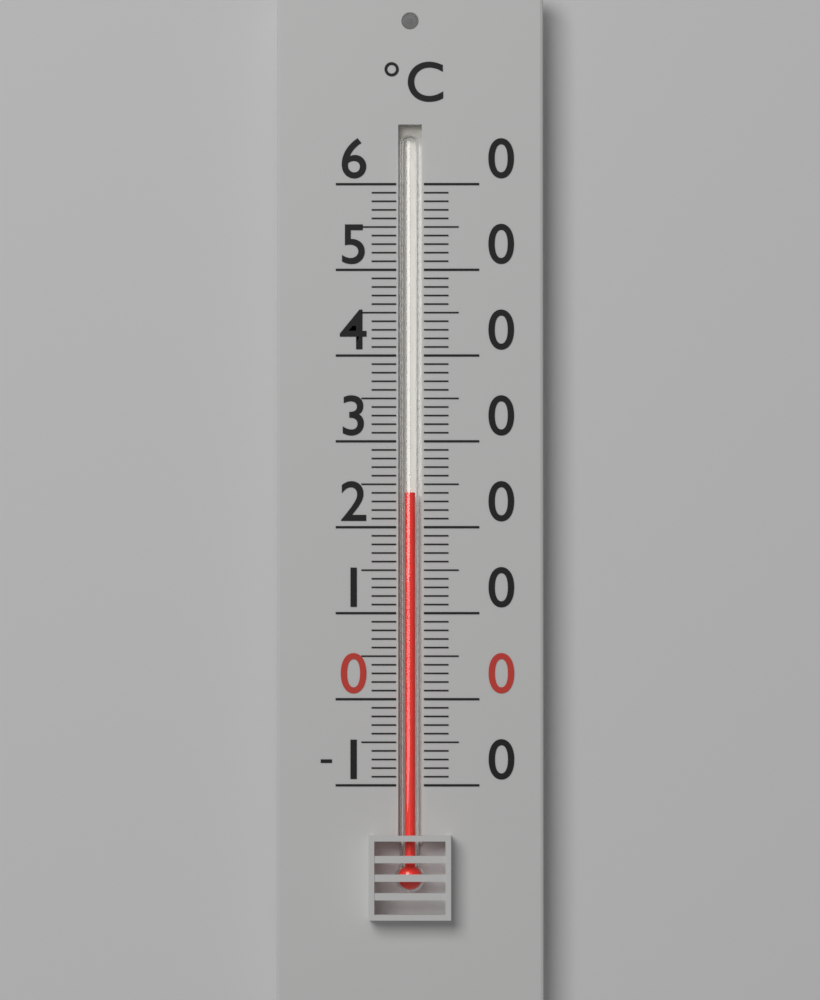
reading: 24 °C
